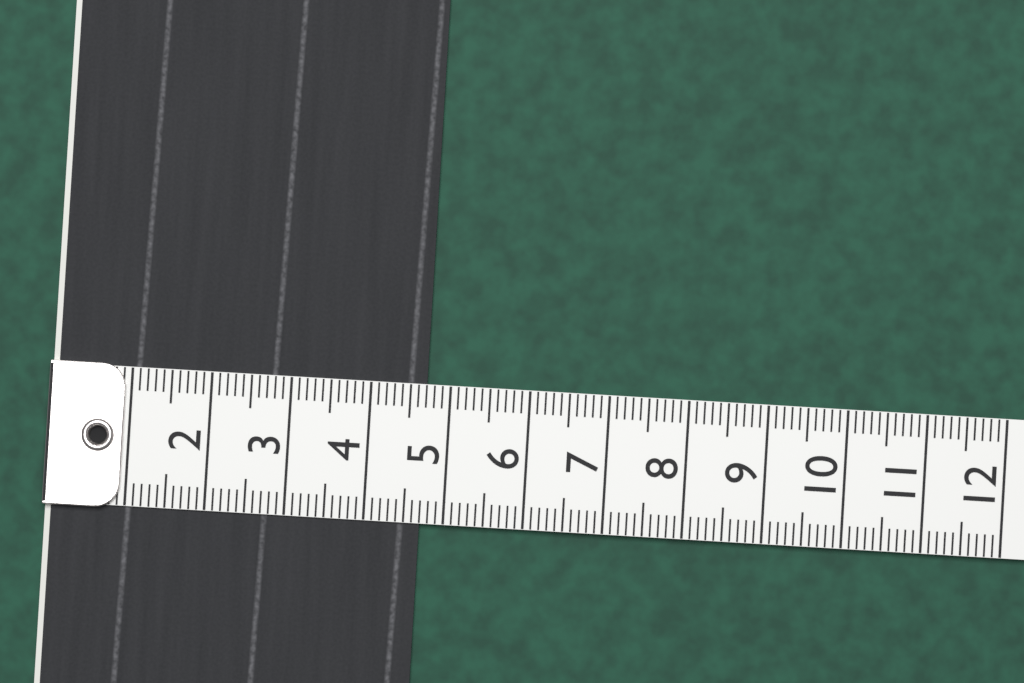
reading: 4.7 (no unit)
